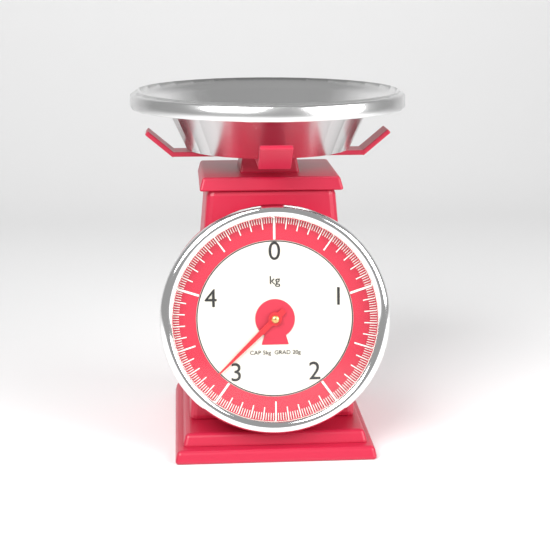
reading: 3.14 kg
